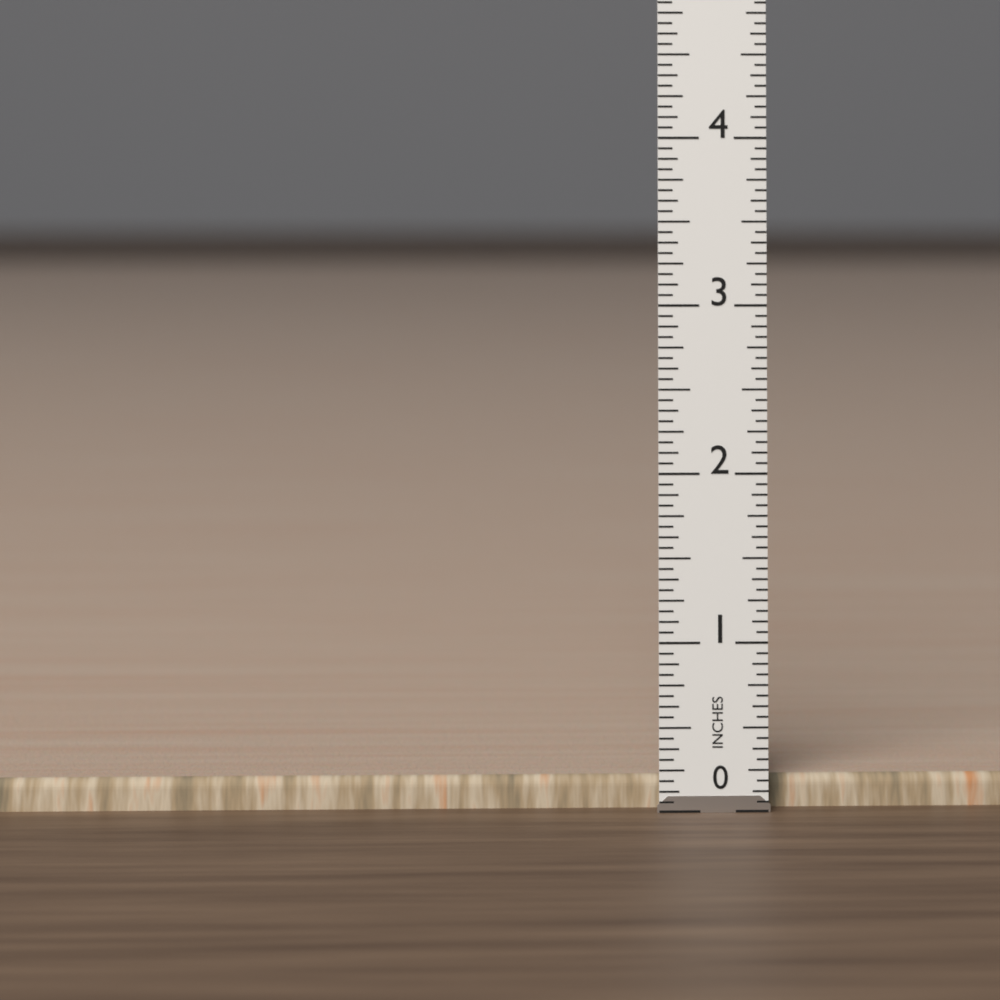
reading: 0.1875 in
